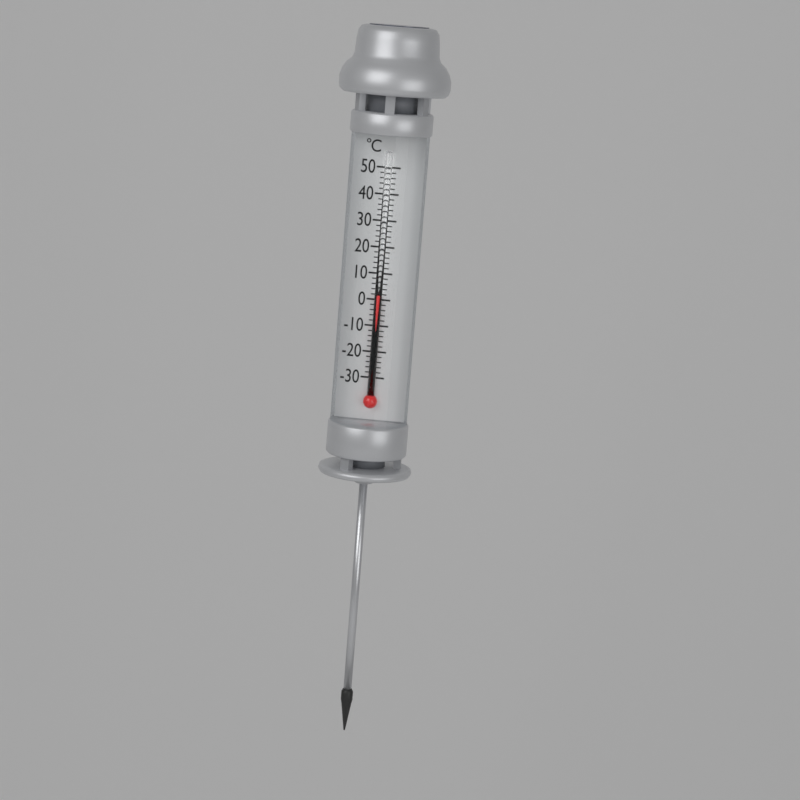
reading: 2 °C
